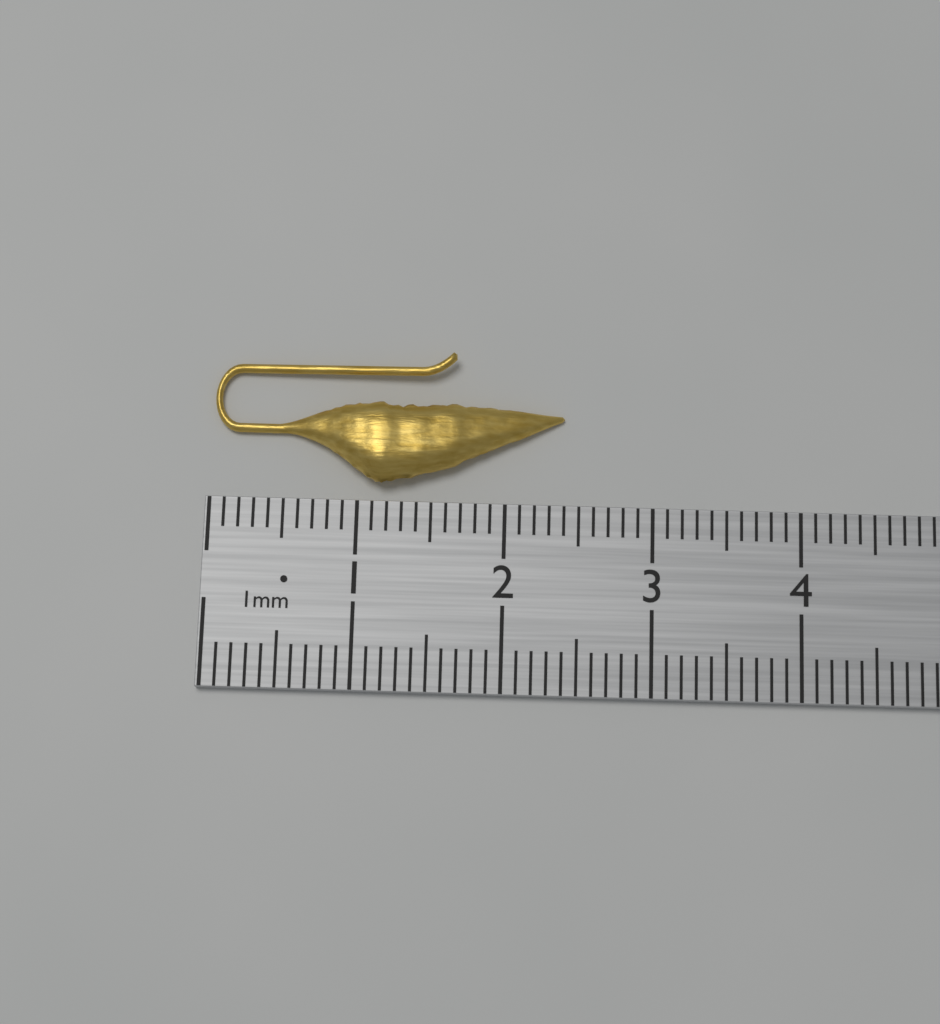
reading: 2.4 cm
